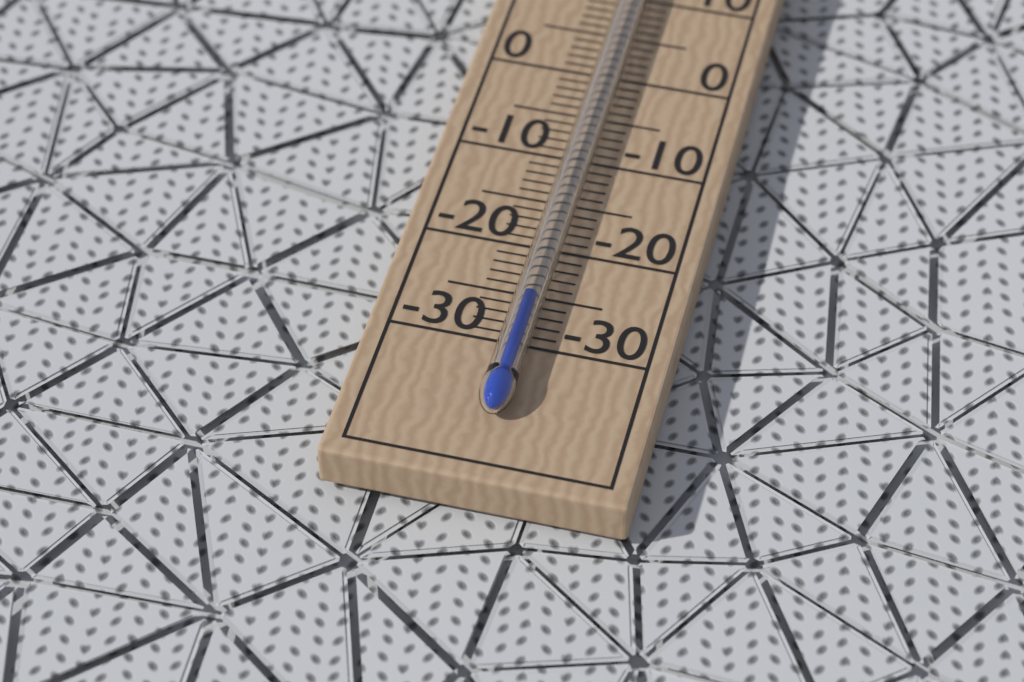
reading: -26 °C
